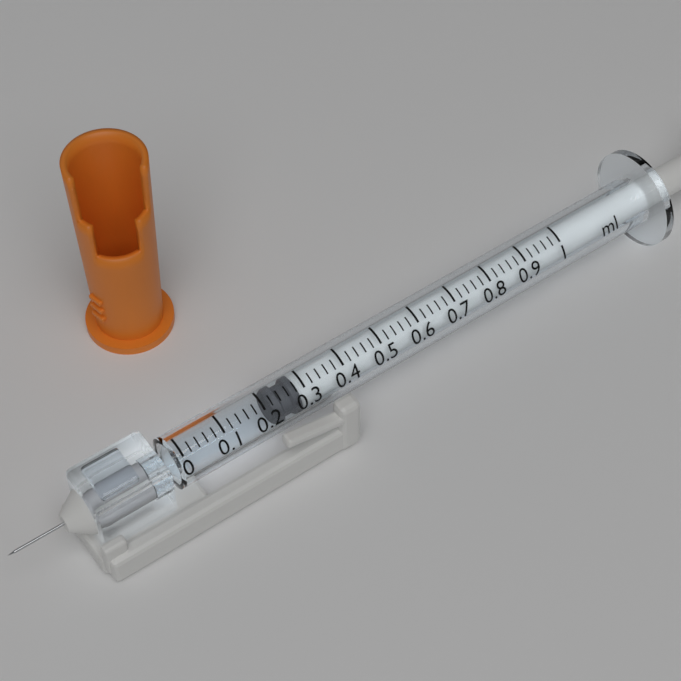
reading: 0.22 ml
